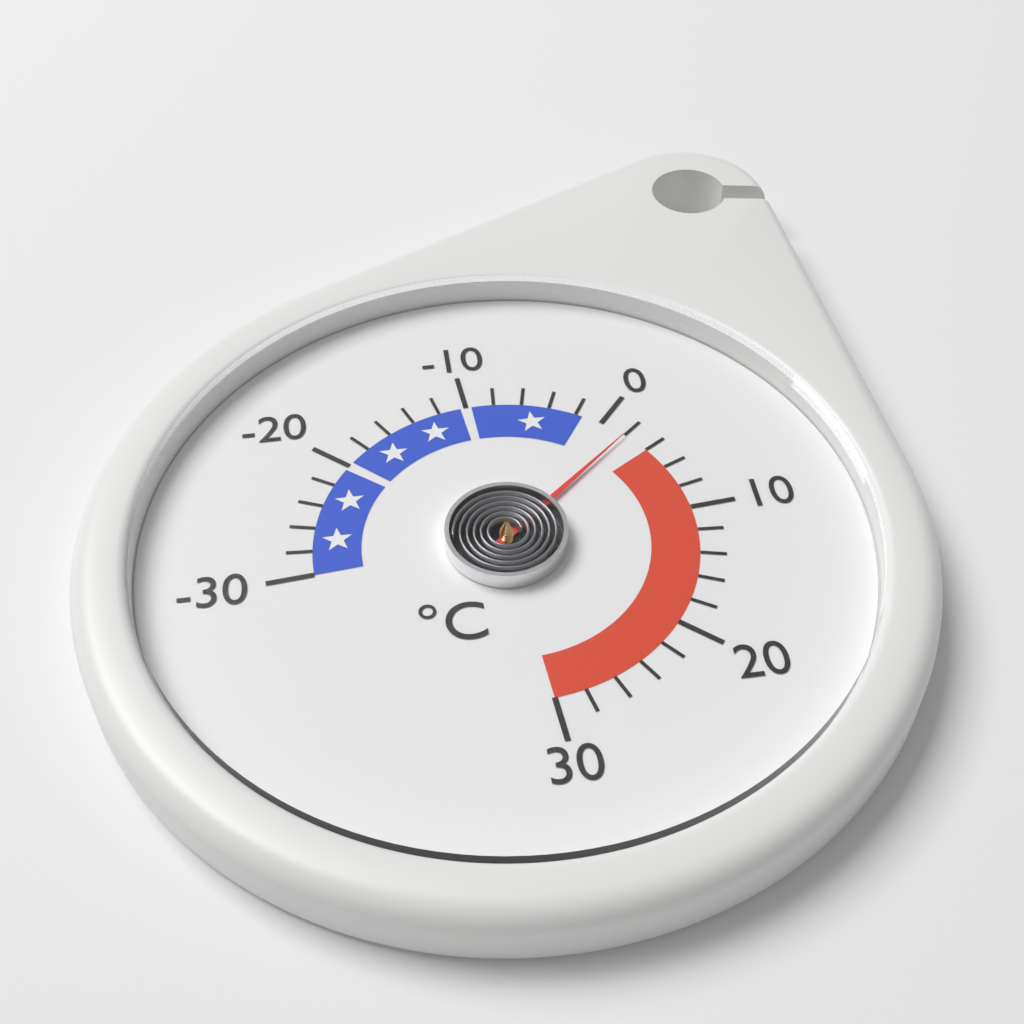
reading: 2 °C
